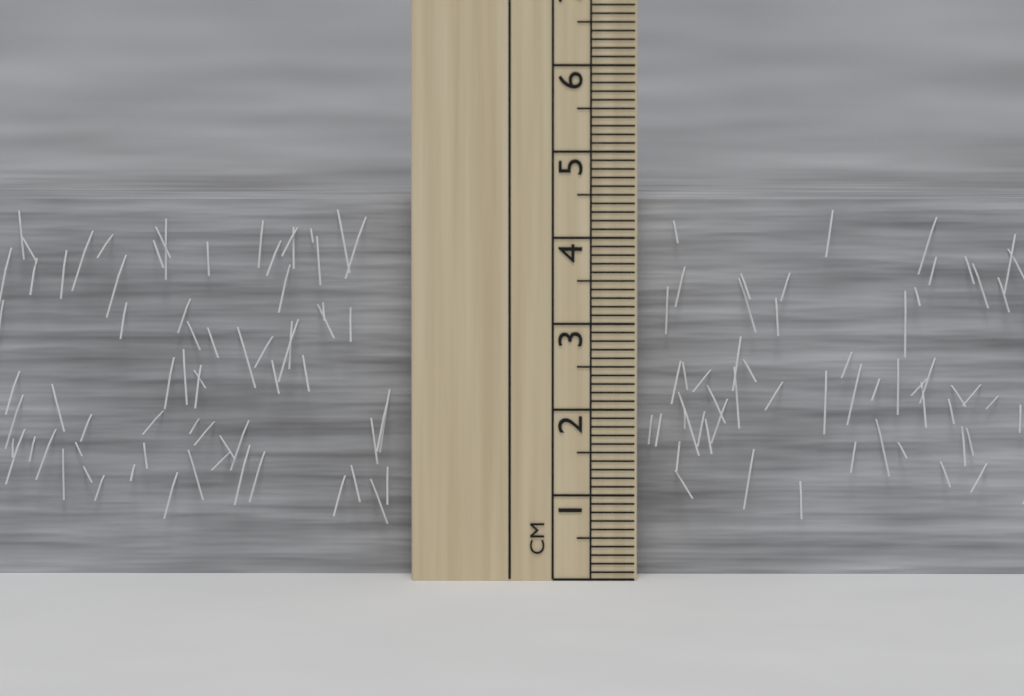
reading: 4.4 cm
